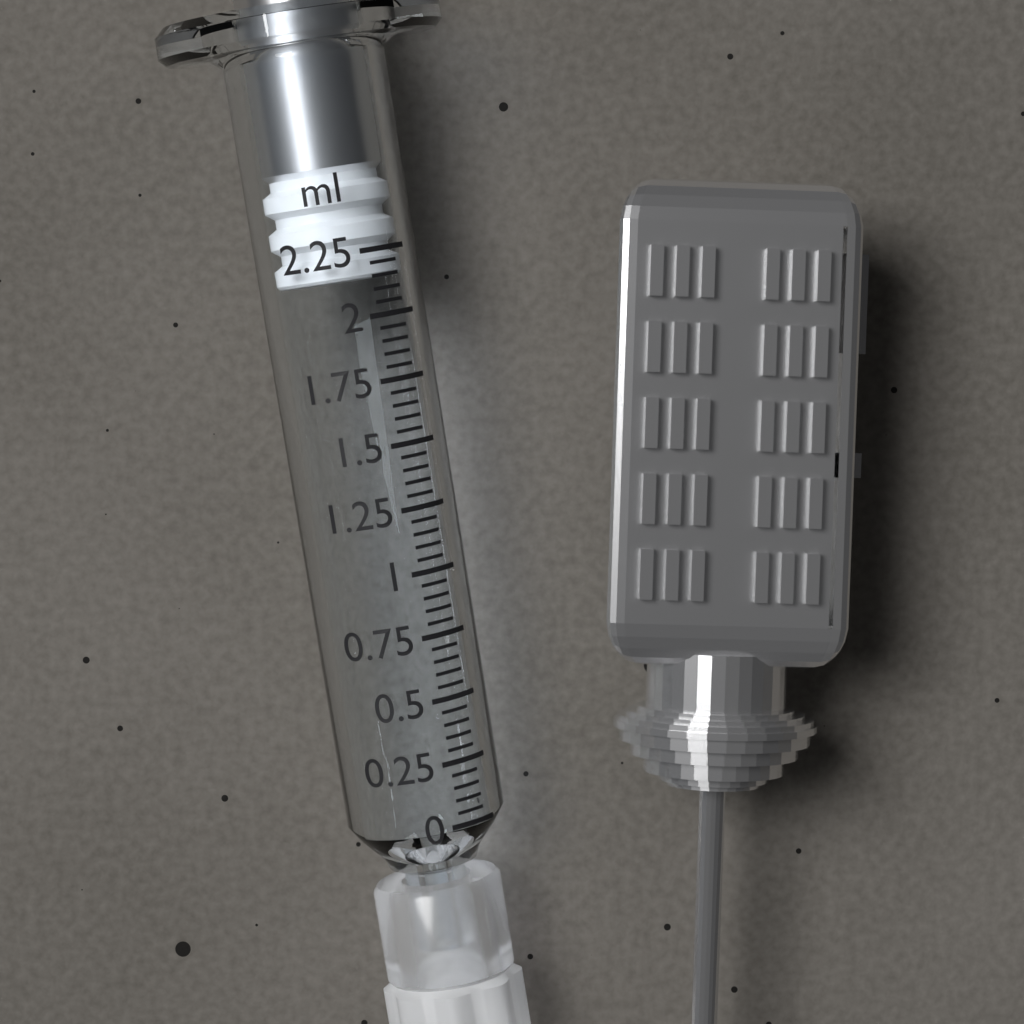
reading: 2.15 ml
